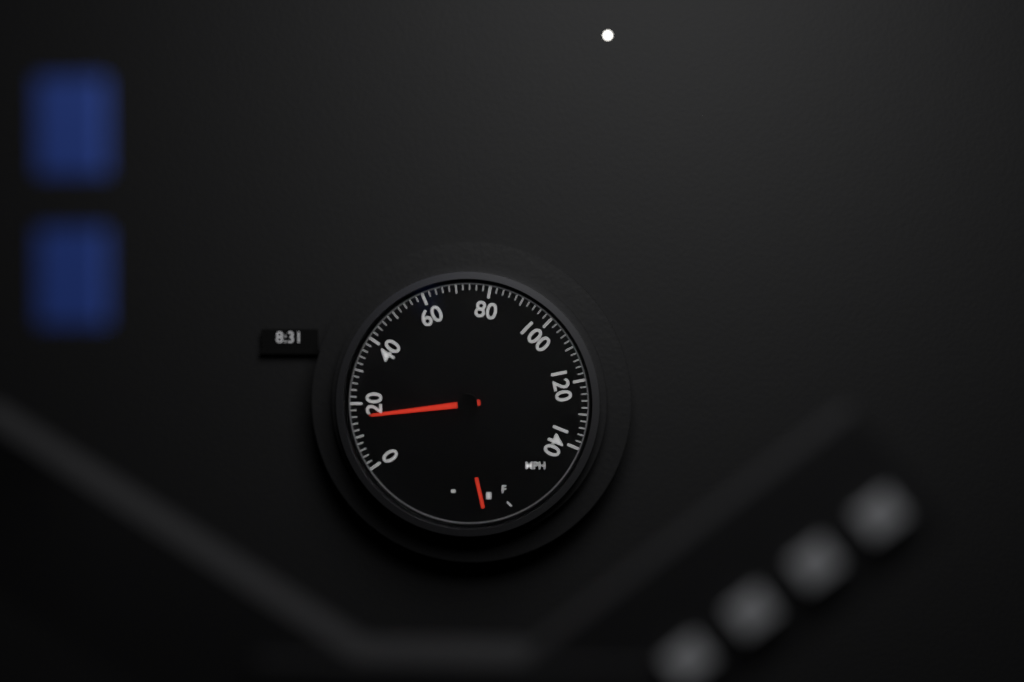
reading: 16 mph
